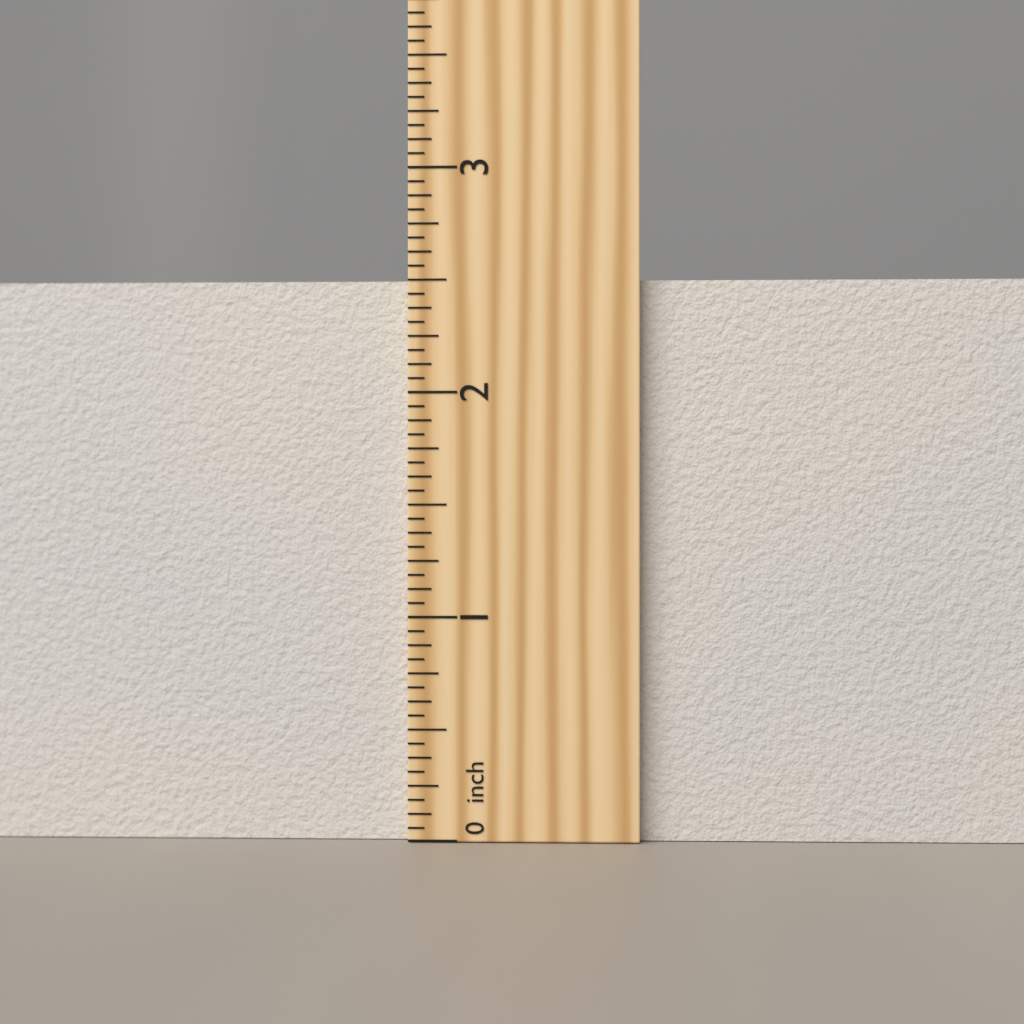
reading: 2.5000 inch
